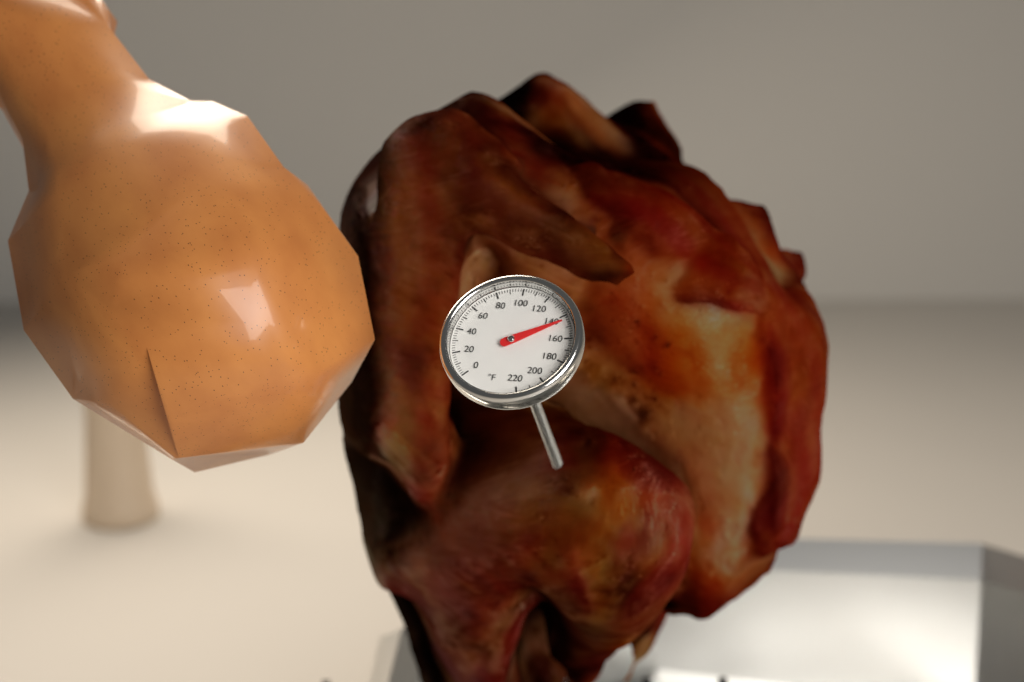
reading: 144 °F
